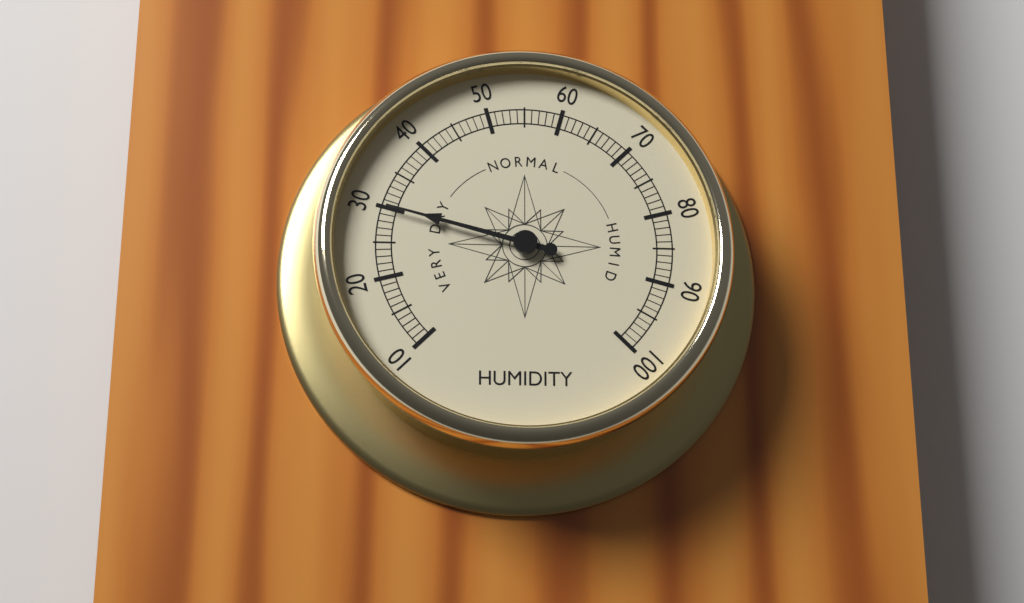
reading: 30 (no unit)
